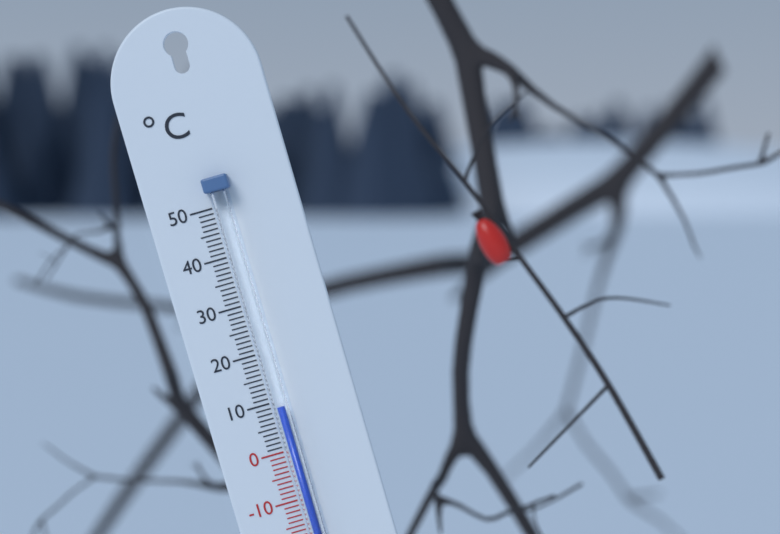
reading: 9 °C
